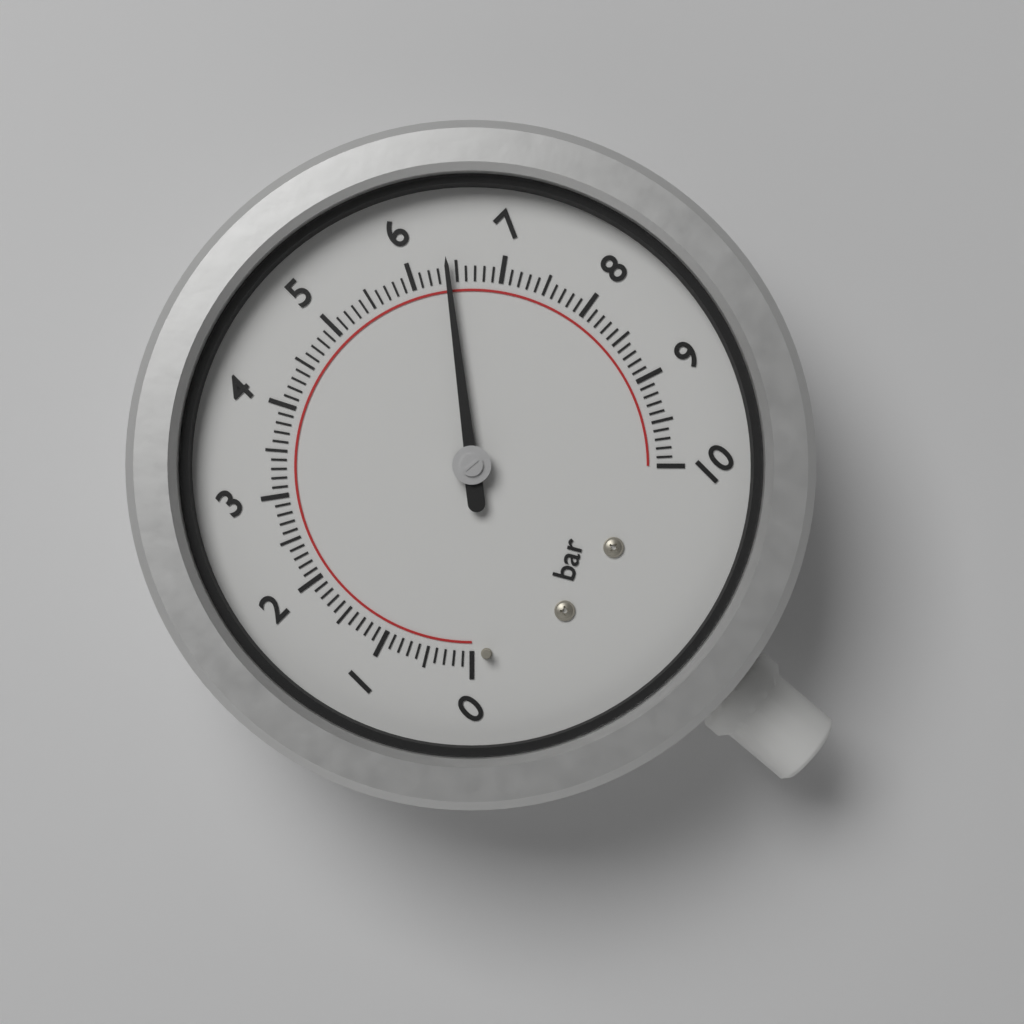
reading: 6.4 bar
